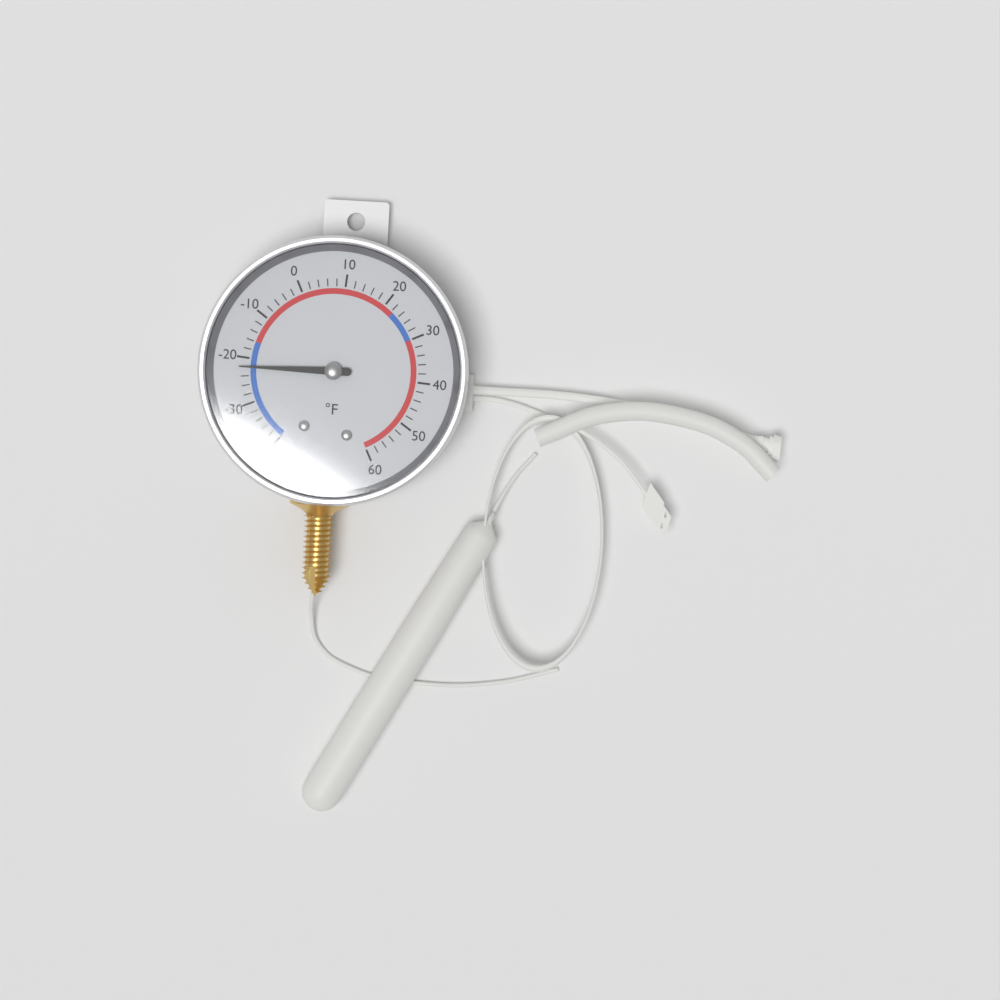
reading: -22 °F
